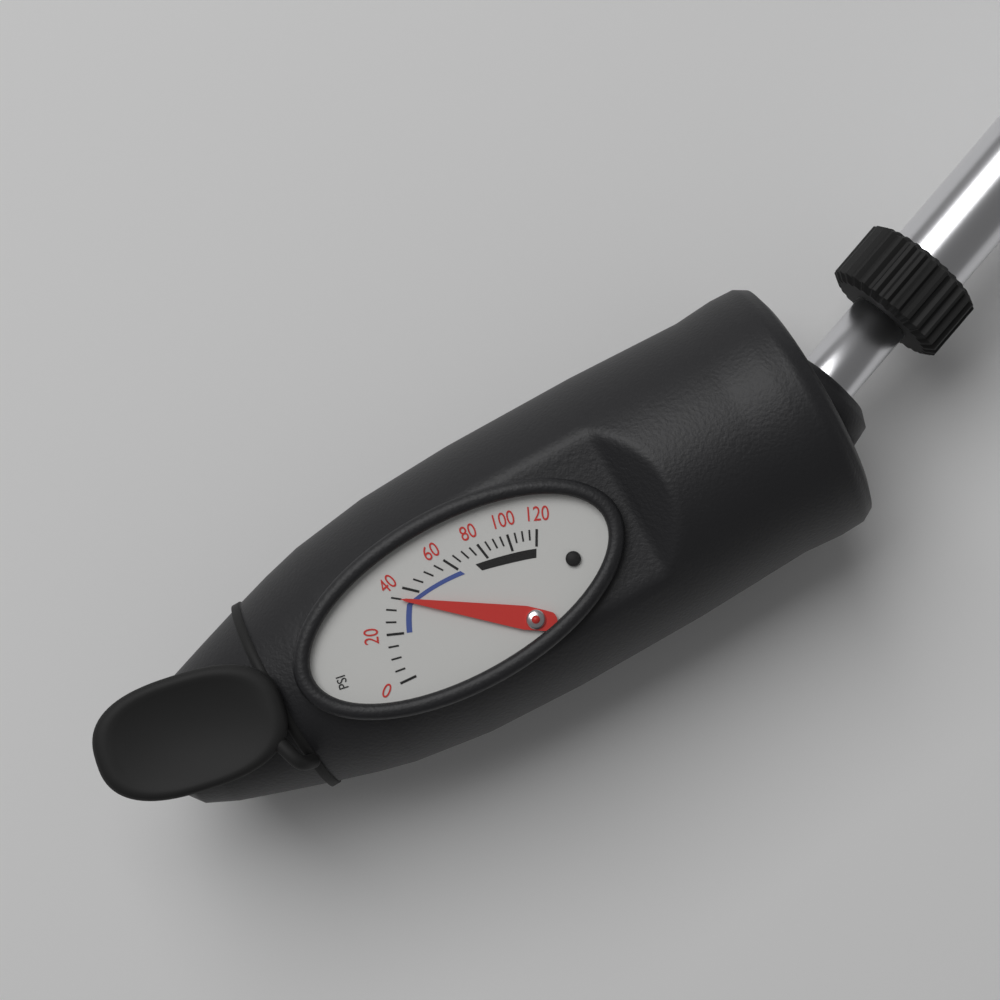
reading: 35 psi
